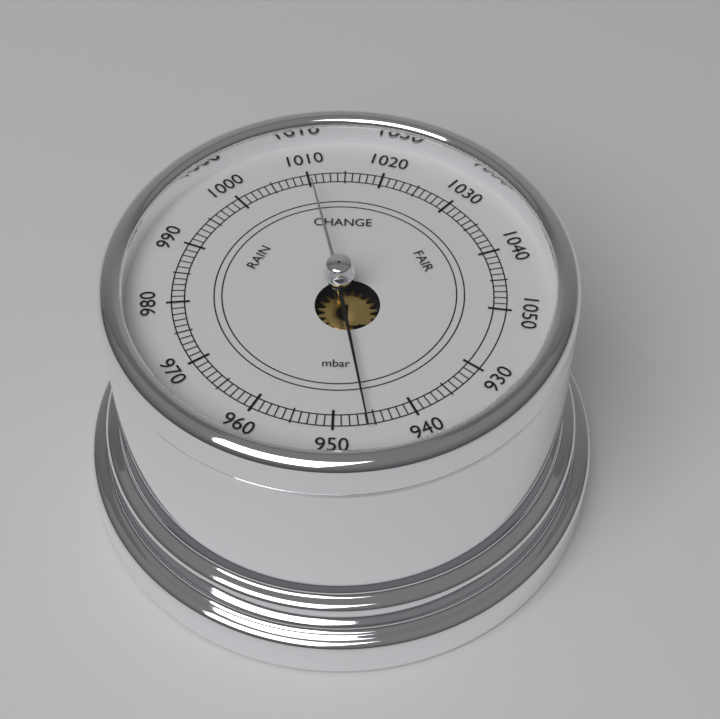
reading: 946 mbar
